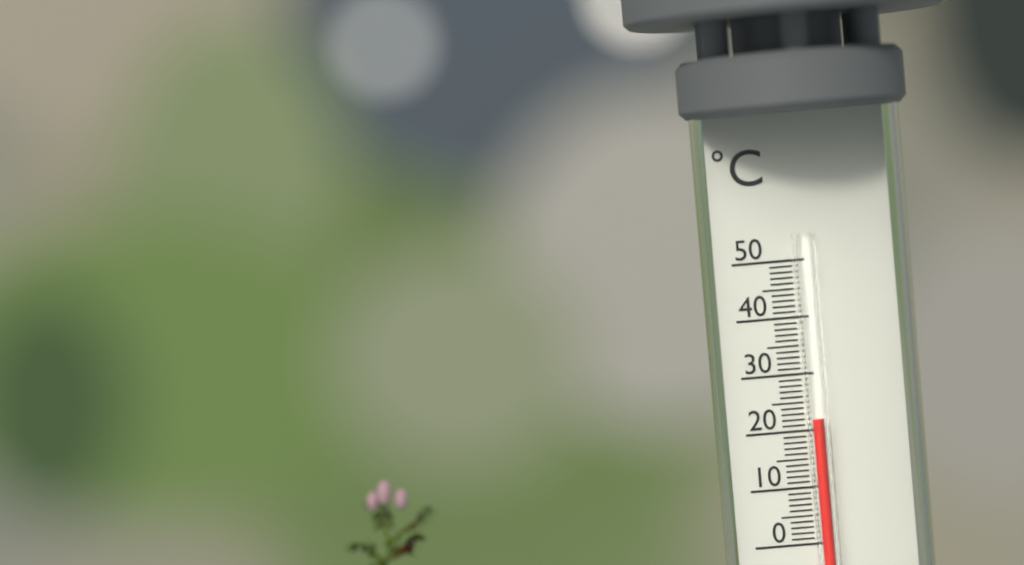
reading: 22 °C
